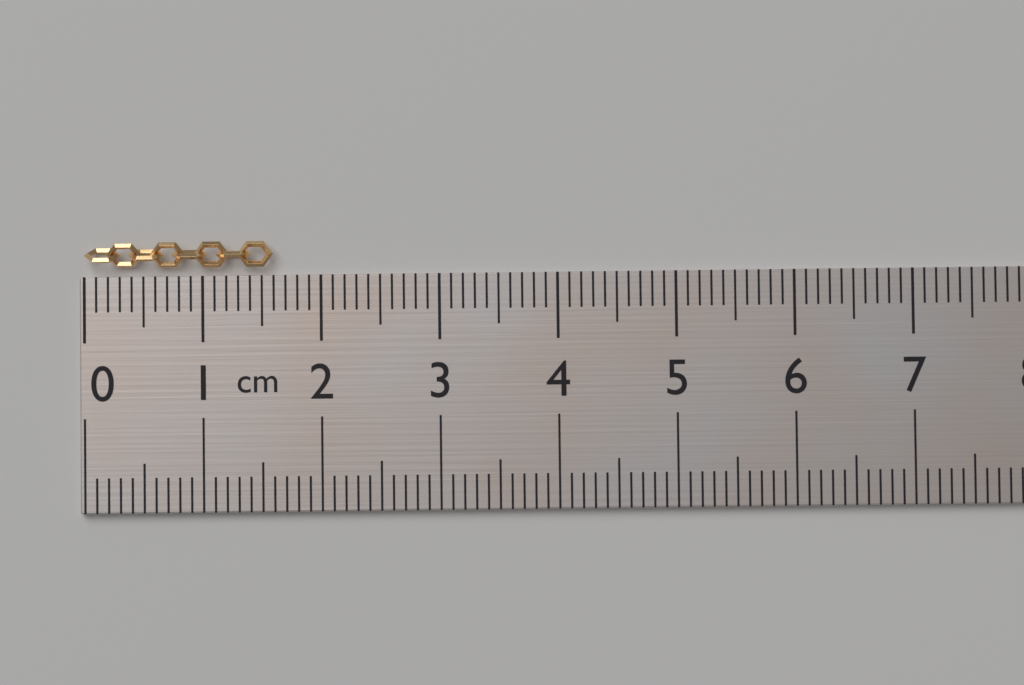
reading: 1.6 cm
